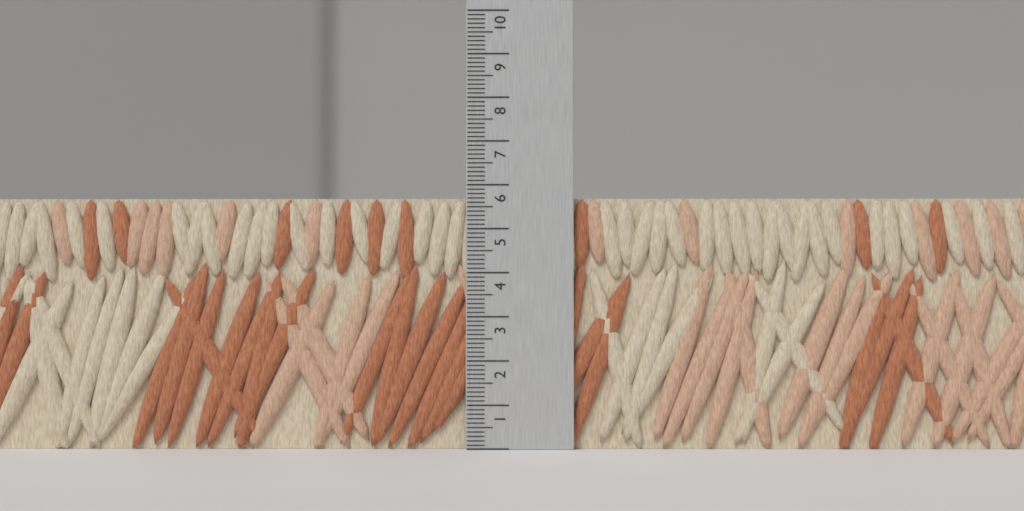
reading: 5.7 (no unit)
